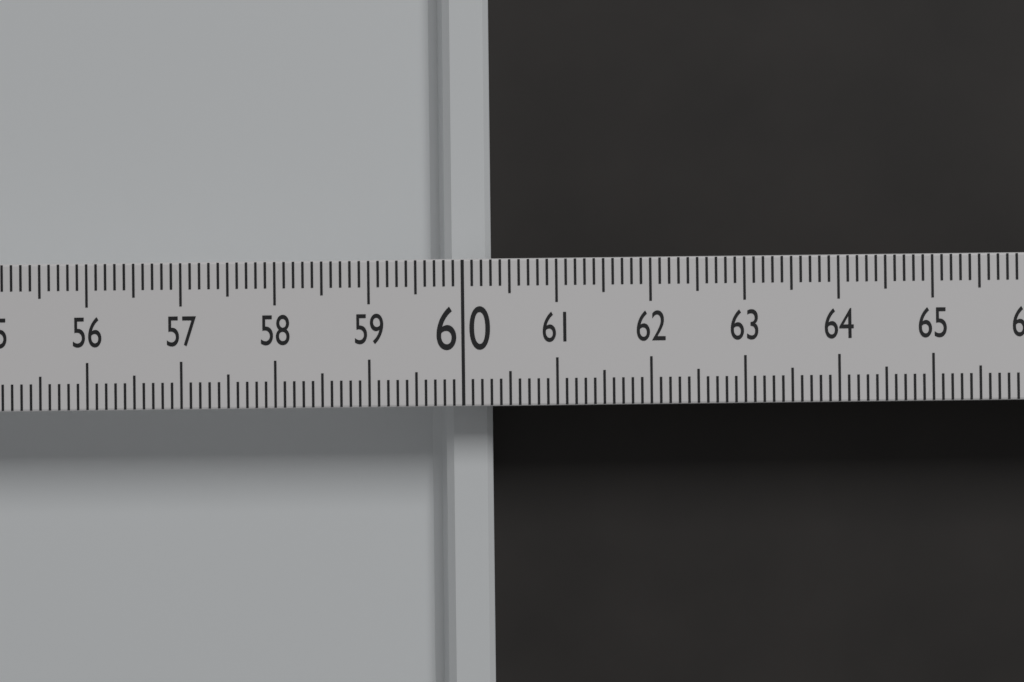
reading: 60.3 (no unit)
